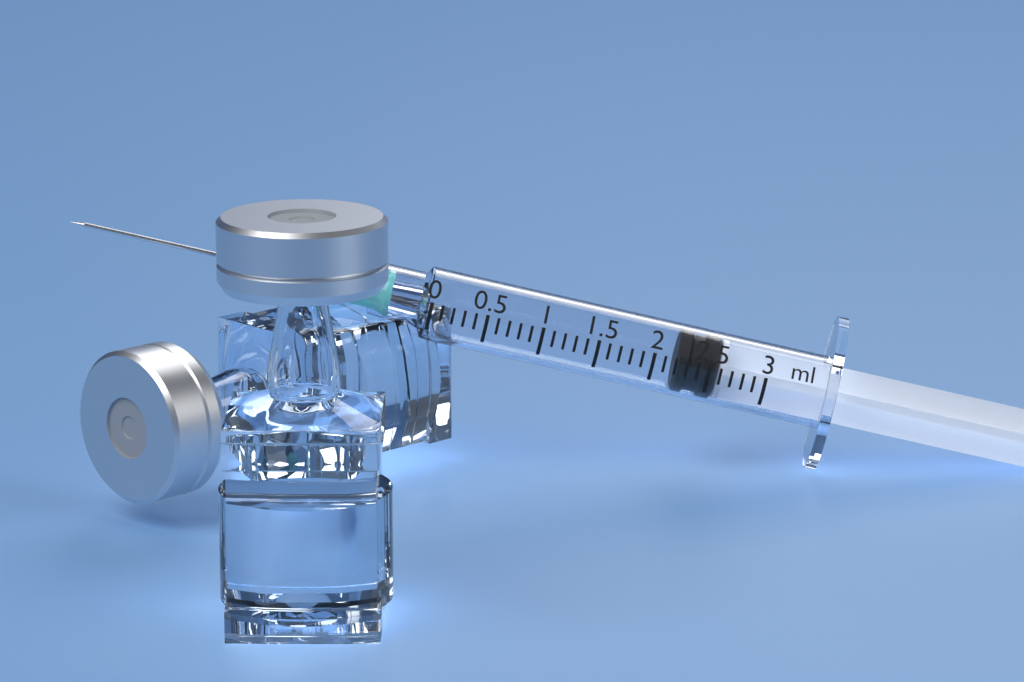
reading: 2.2 ml
